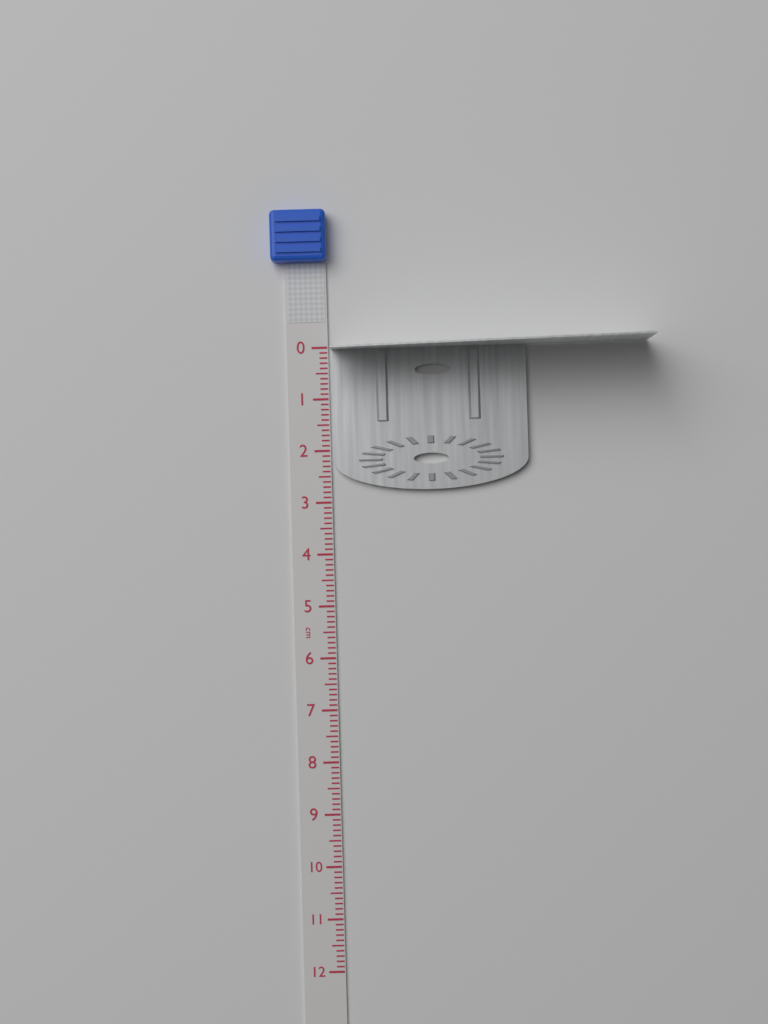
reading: 2.8 cm
